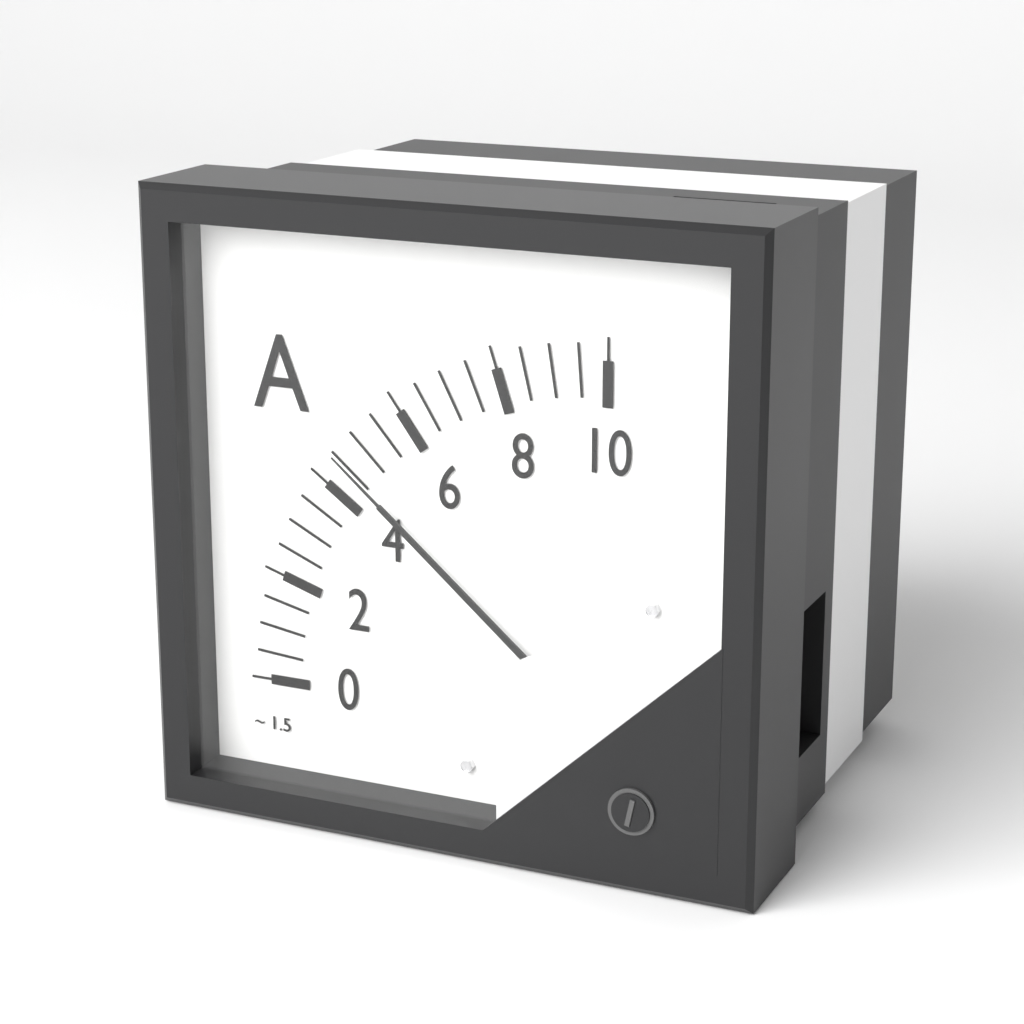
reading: 4.5 A
